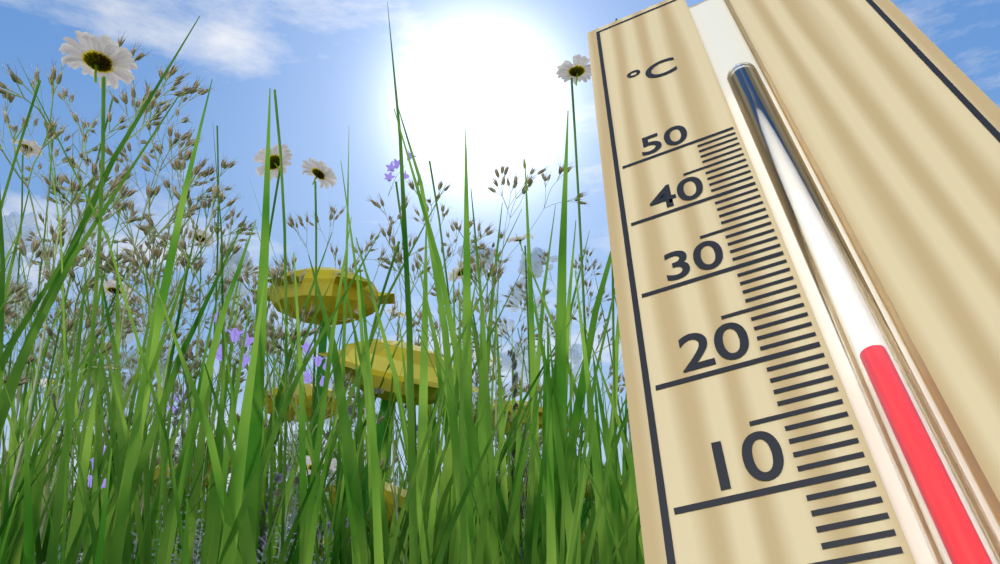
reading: 18 °C
